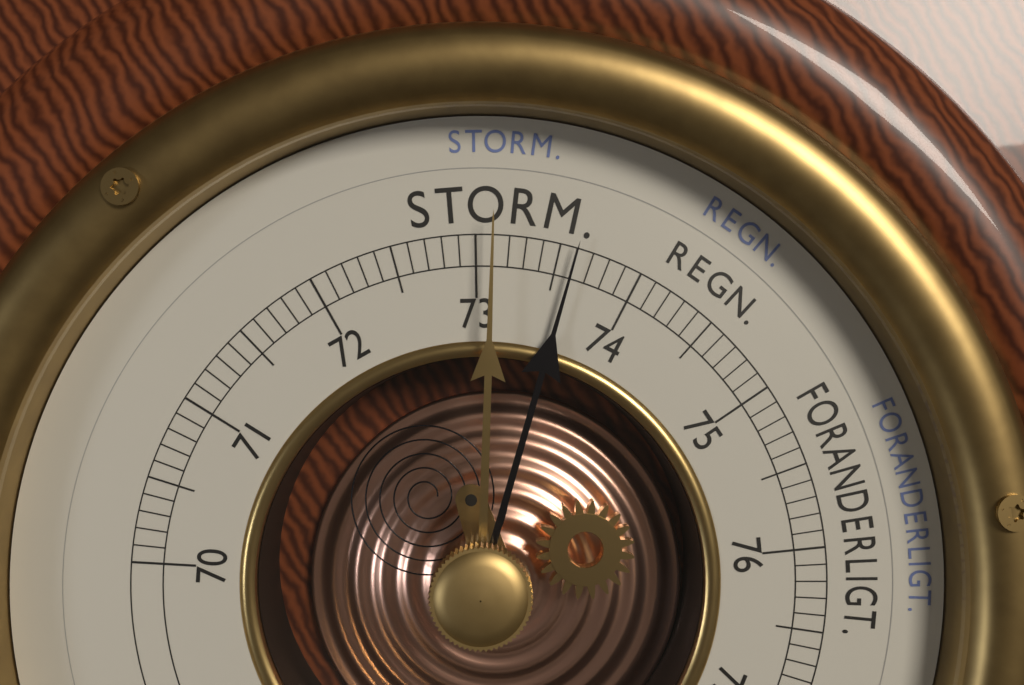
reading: 73.6 cm
